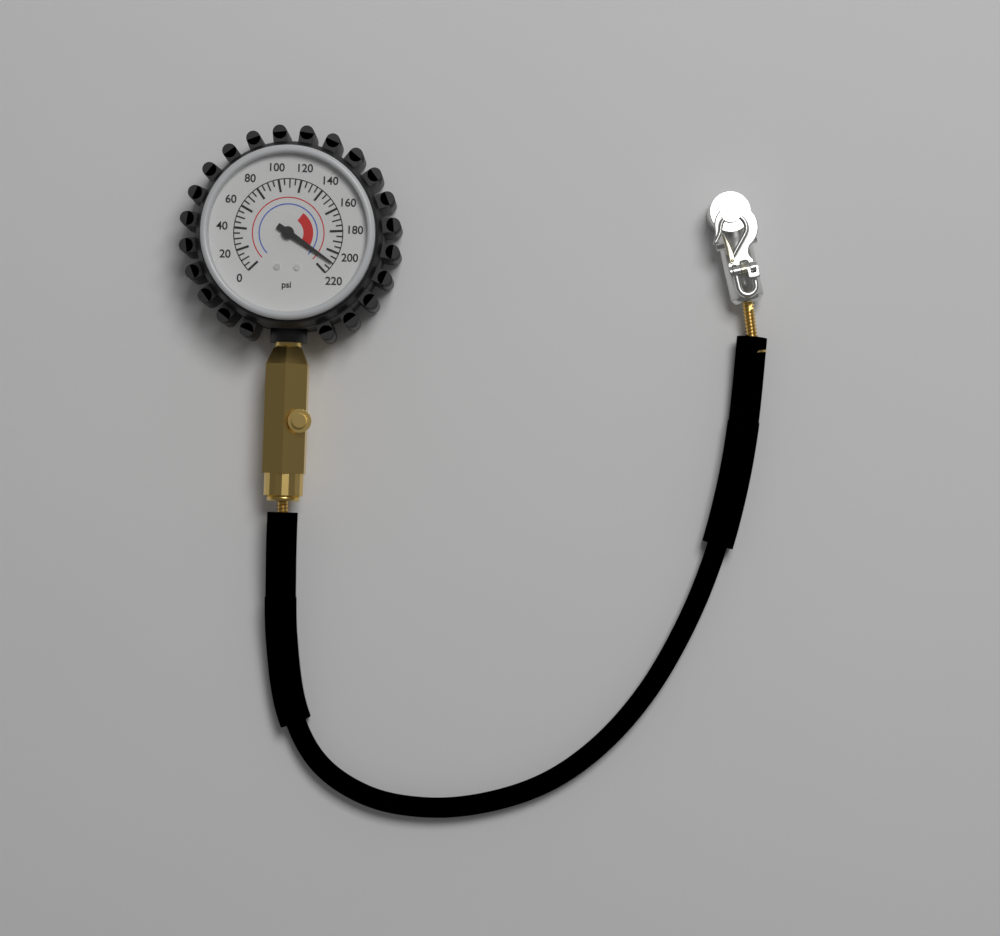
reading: 210 psi
